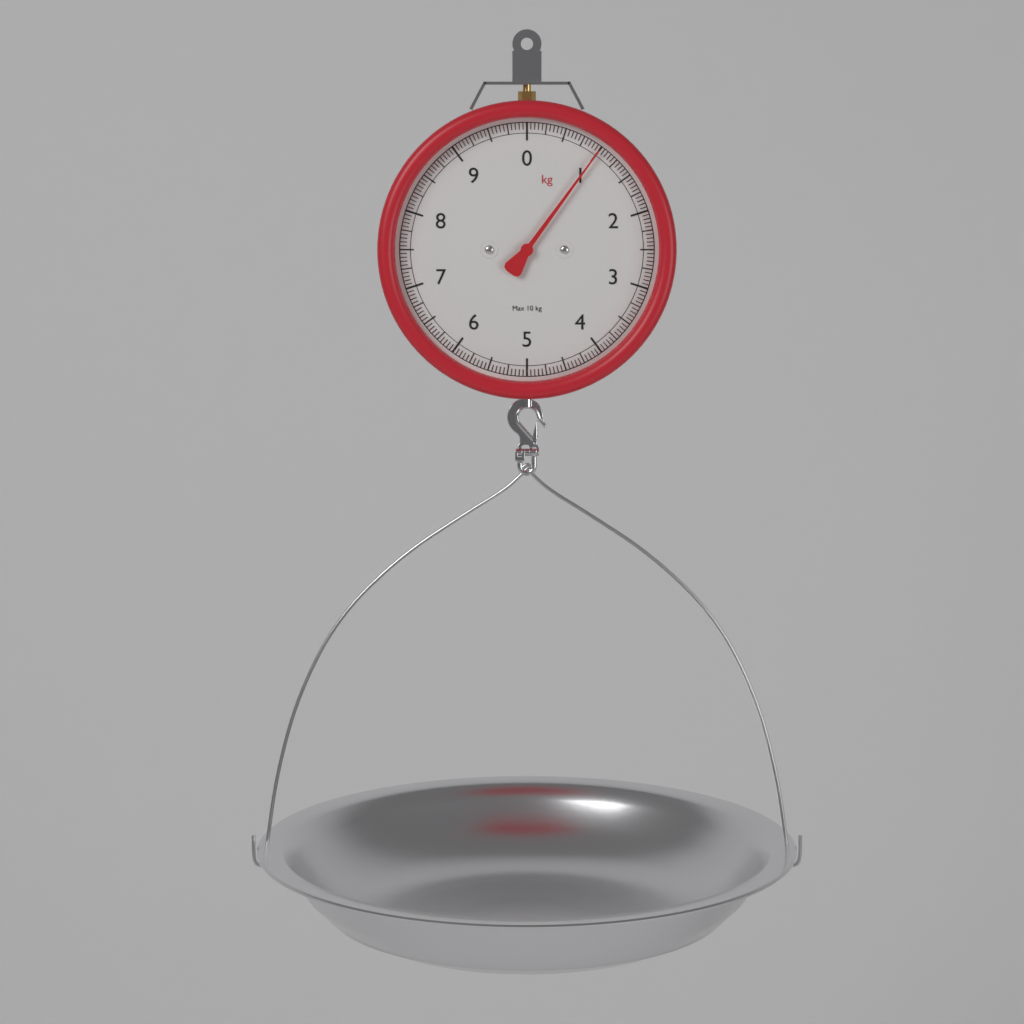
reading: 1.00 kg
